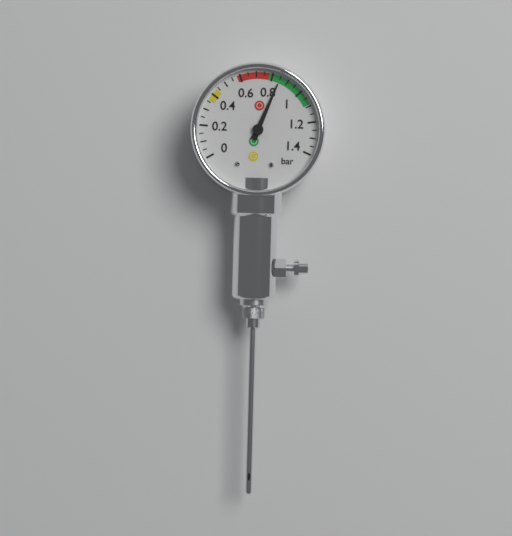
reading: 0.85 bar
